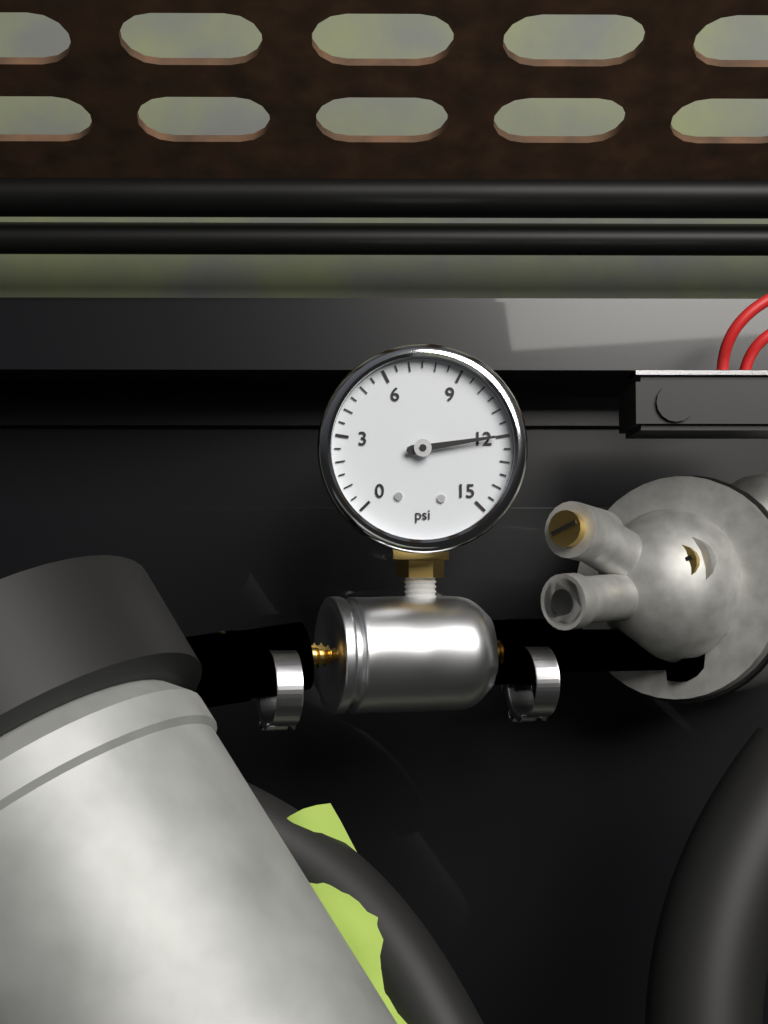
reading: 12.0 psi
